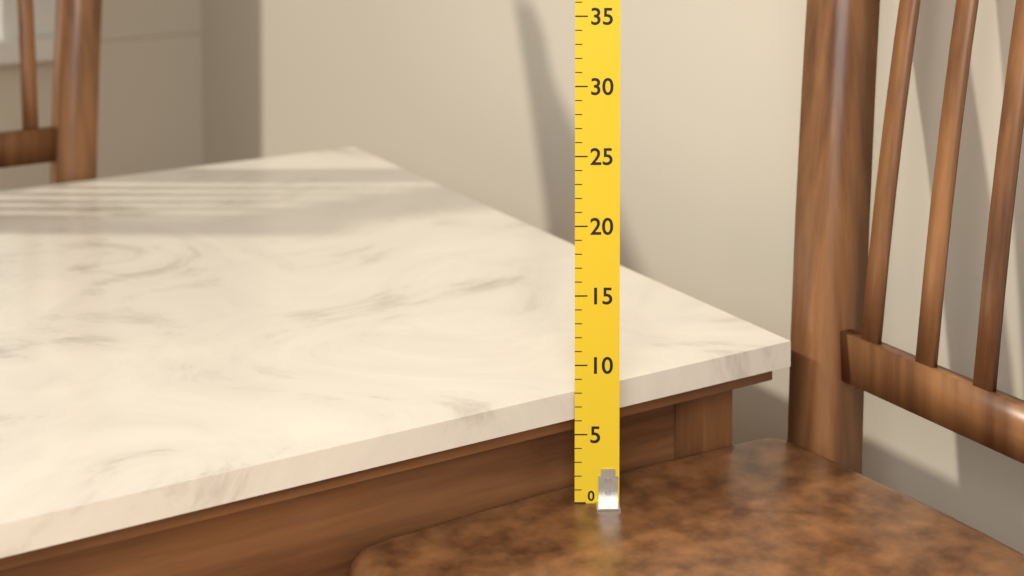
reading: 8 (no unit)
